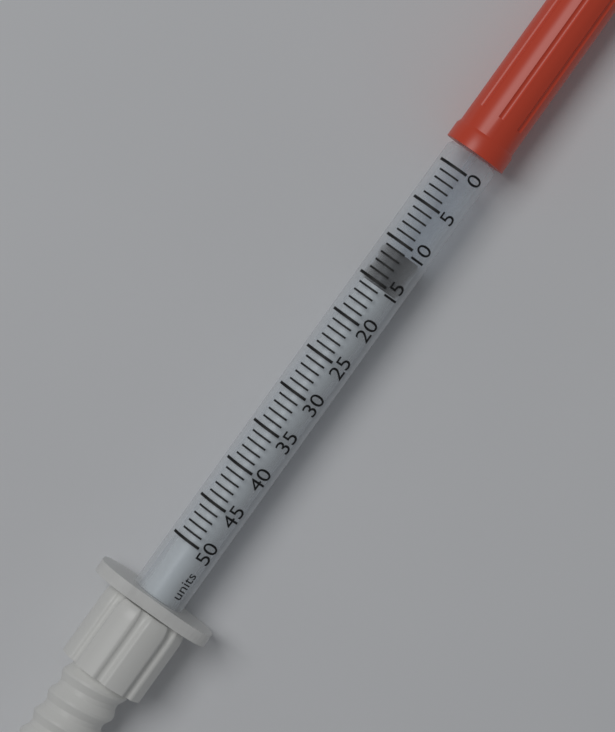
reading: 11 units
